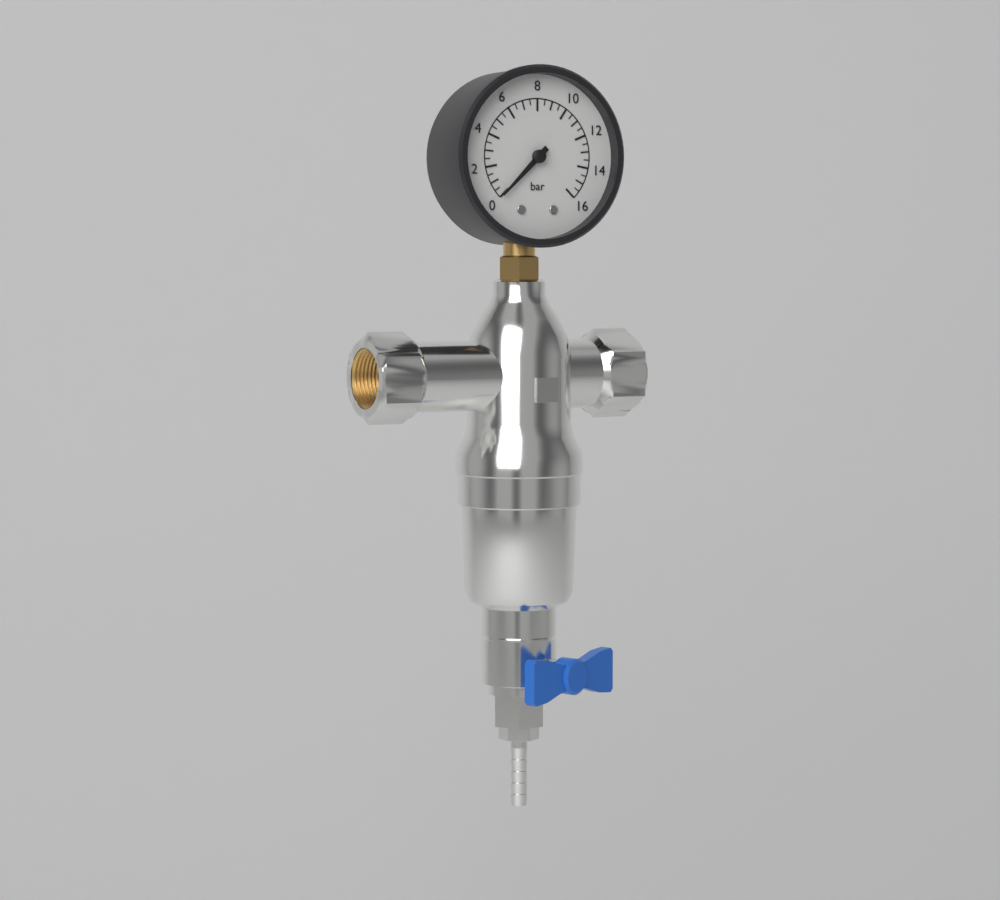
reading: 0.0 bar
